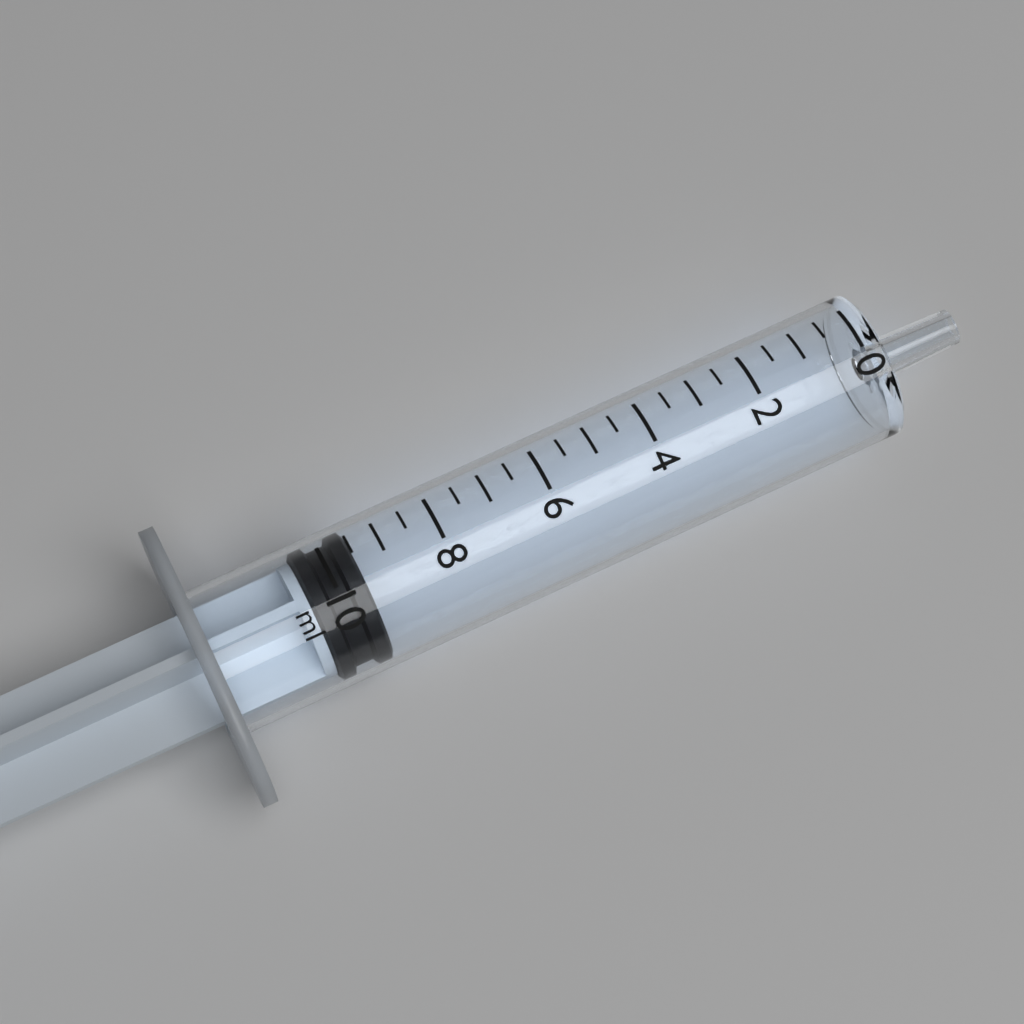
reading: 9.5 ml
